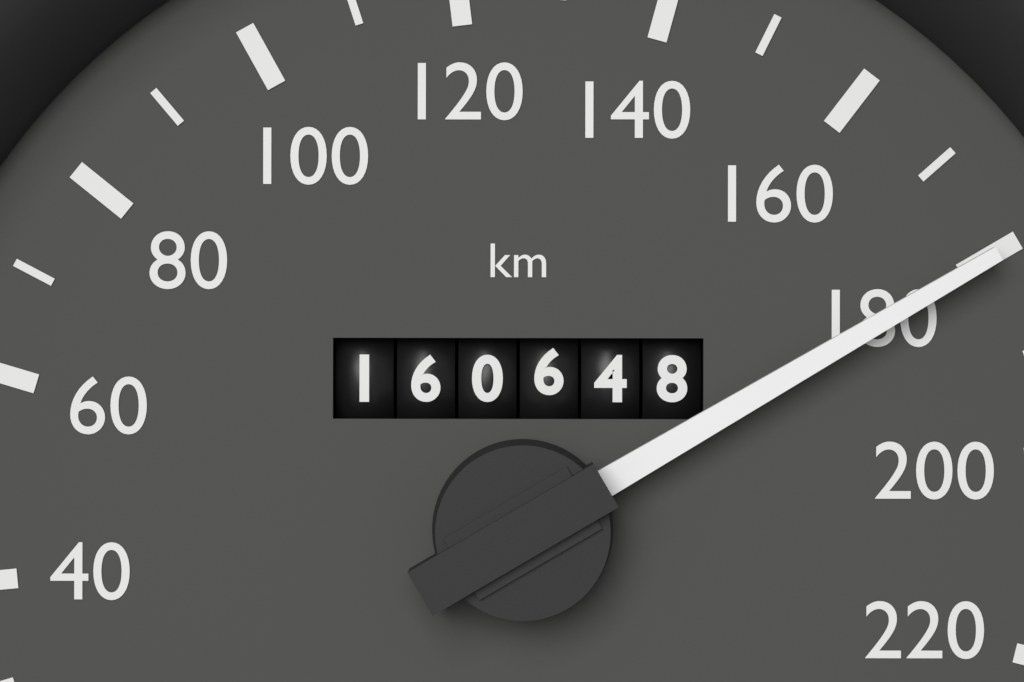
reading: 180 km/h
